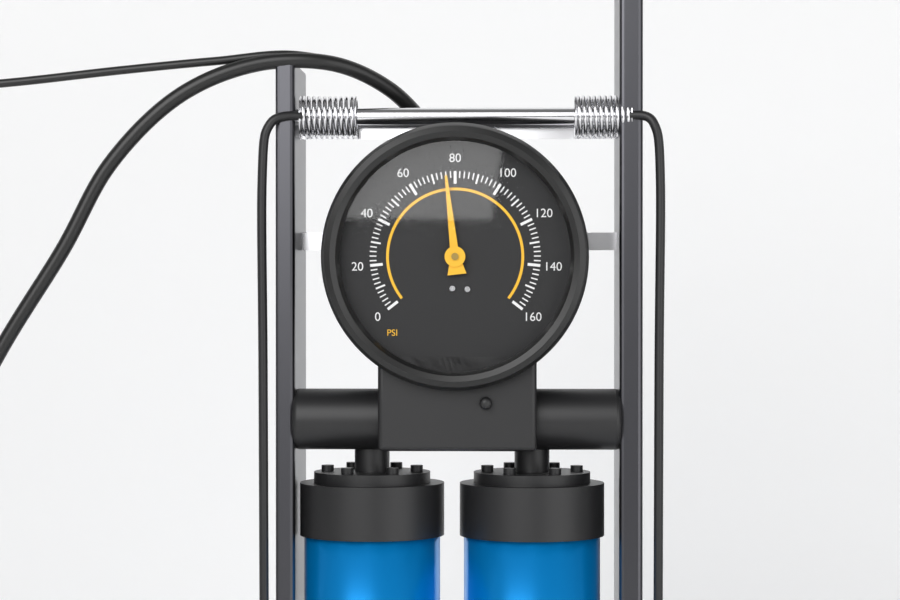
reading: 76 psi
